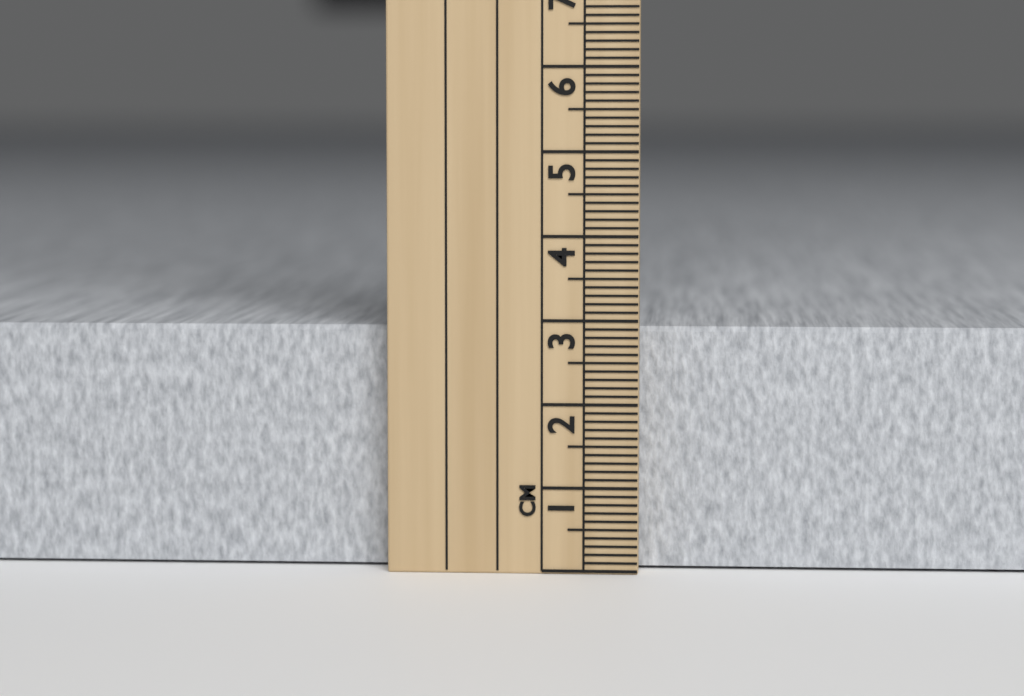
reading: 2.9 cm
